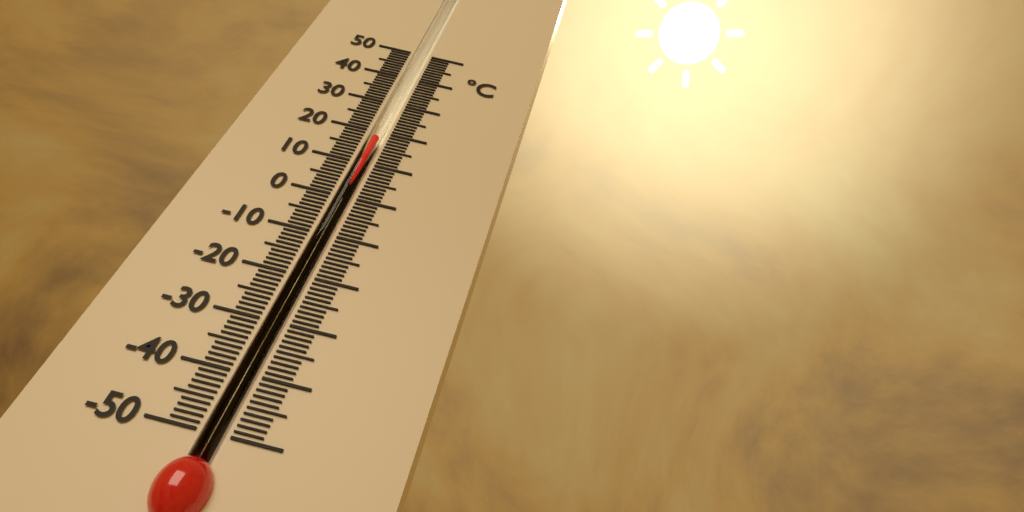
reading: 18 °C
